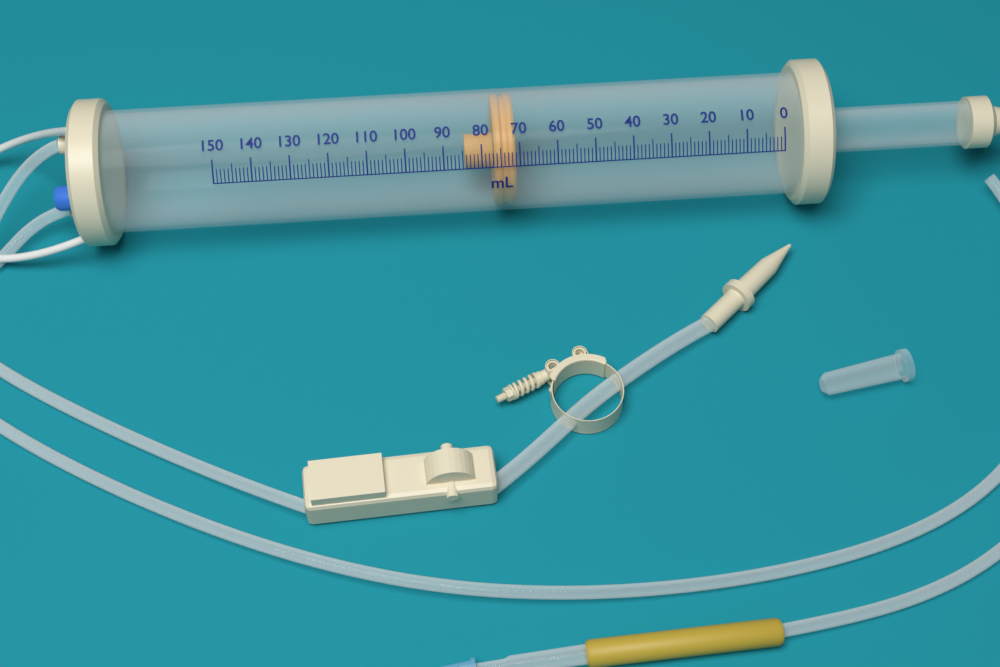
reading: 71 ml
